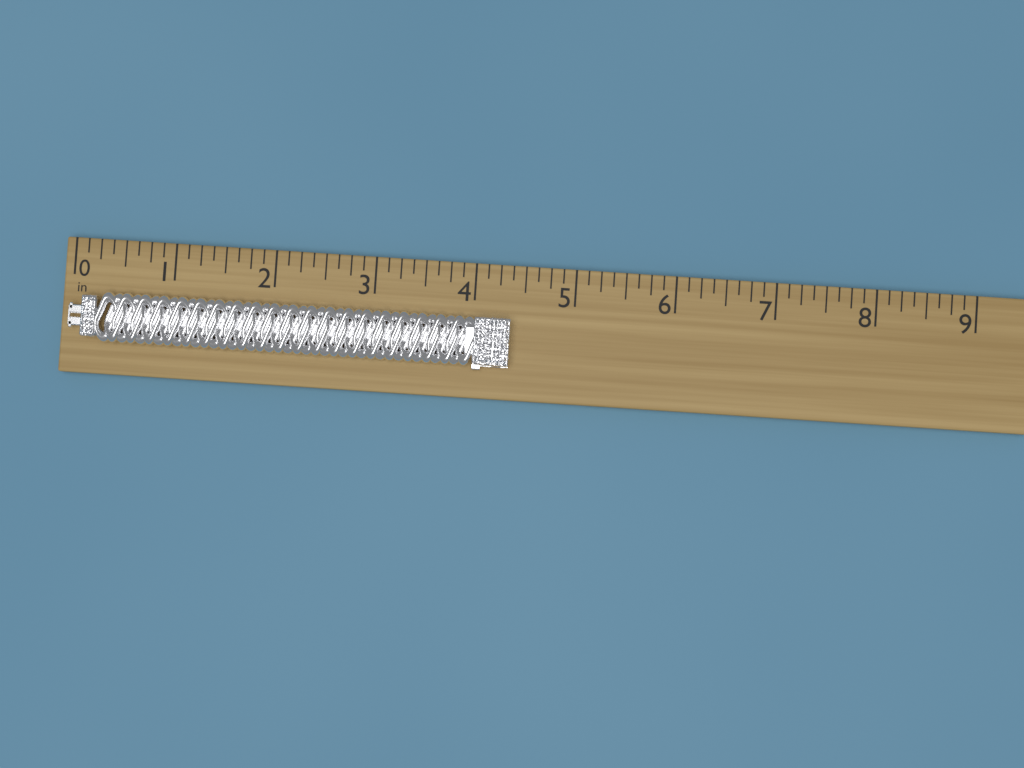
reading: 4.375 in
